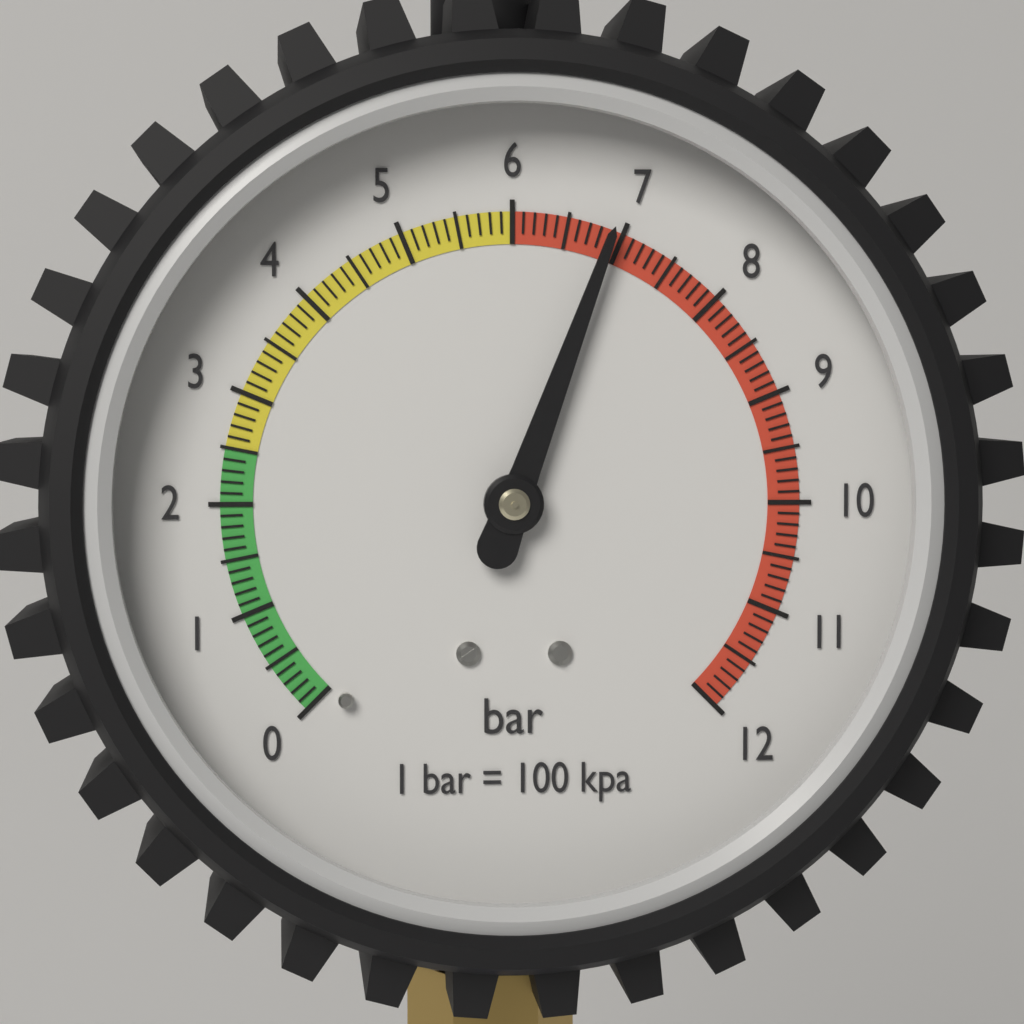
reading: 6.9 bar
